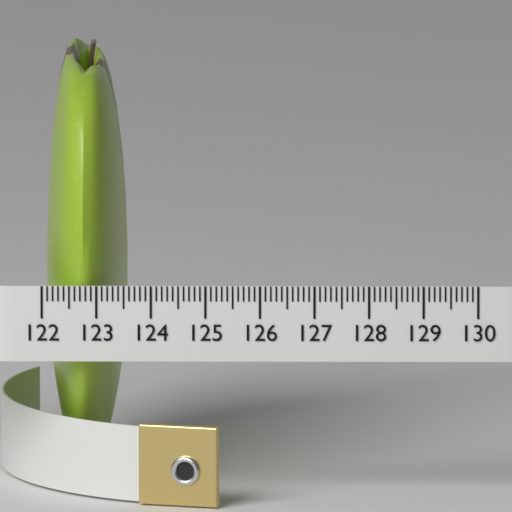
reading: 123.5 (no unit)
